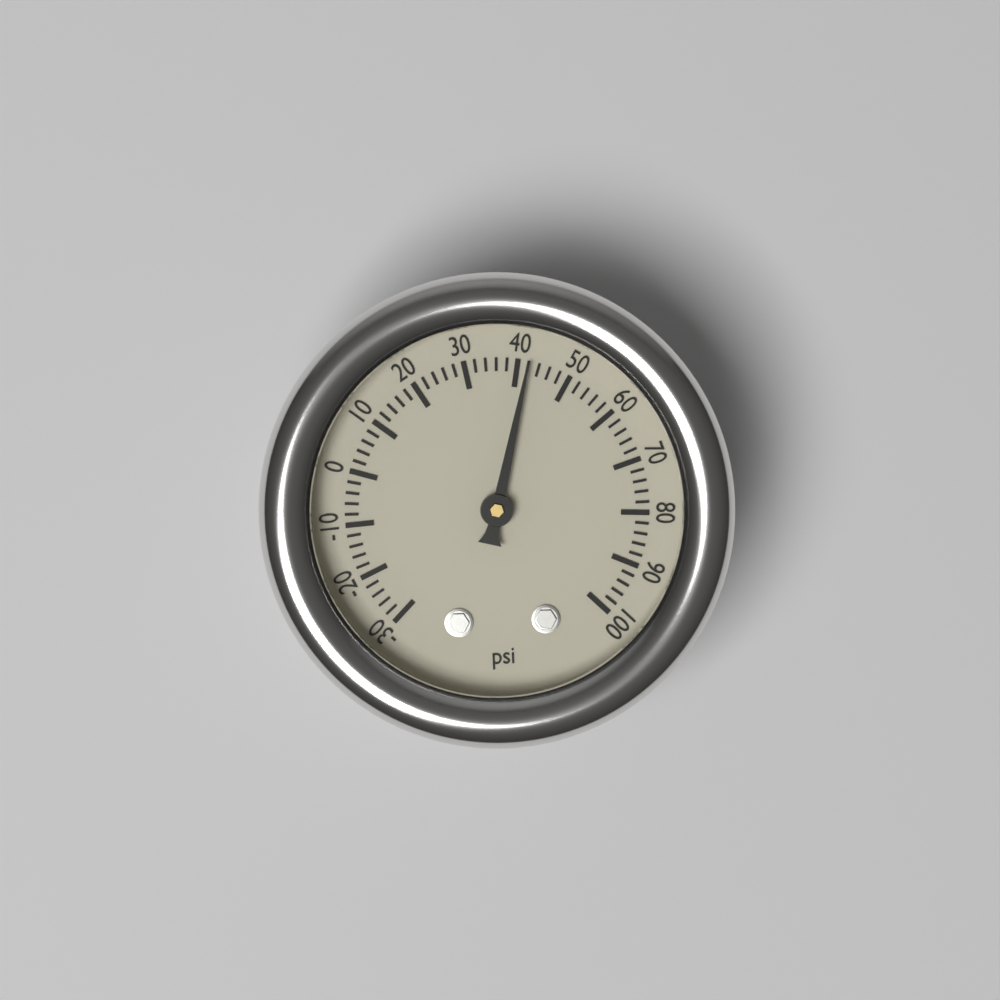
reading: 42 psi
